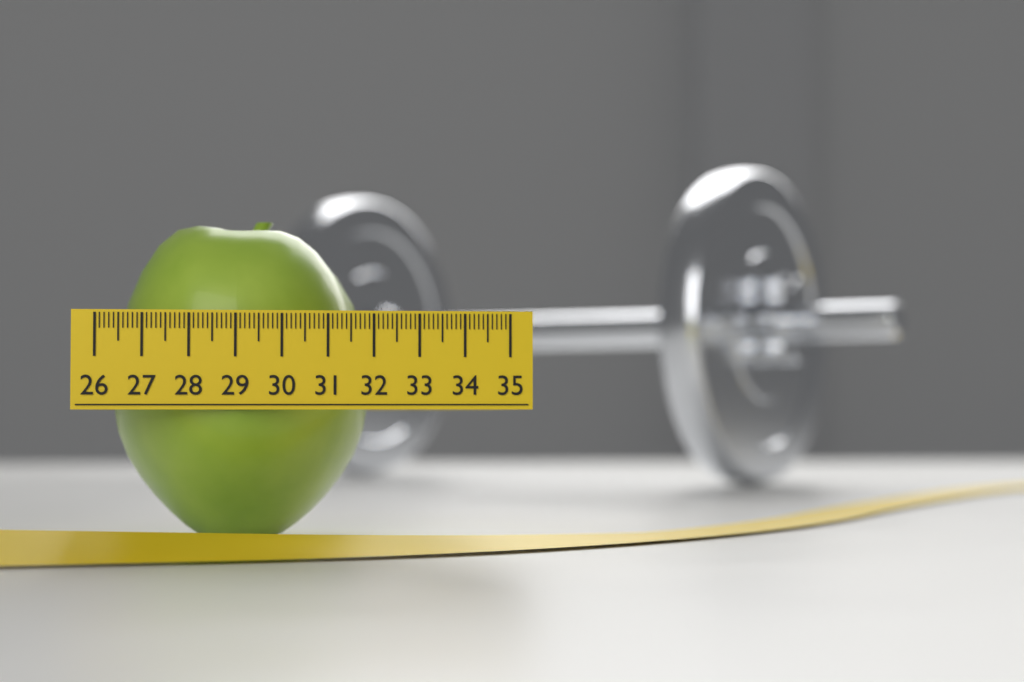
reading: 32.0 (no unit)
